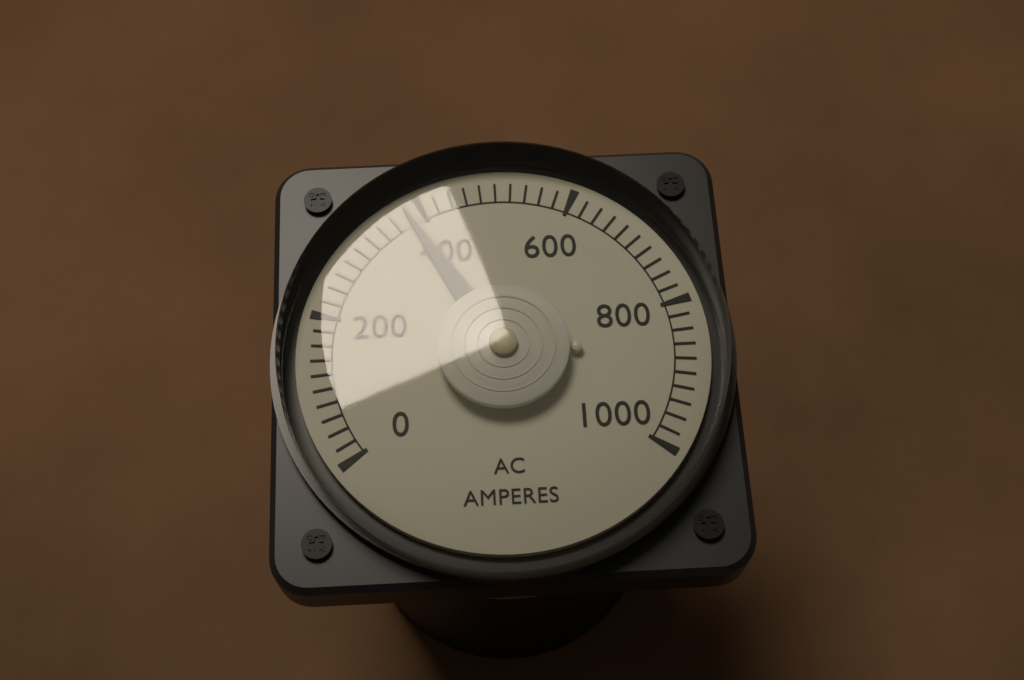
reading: 380 A
